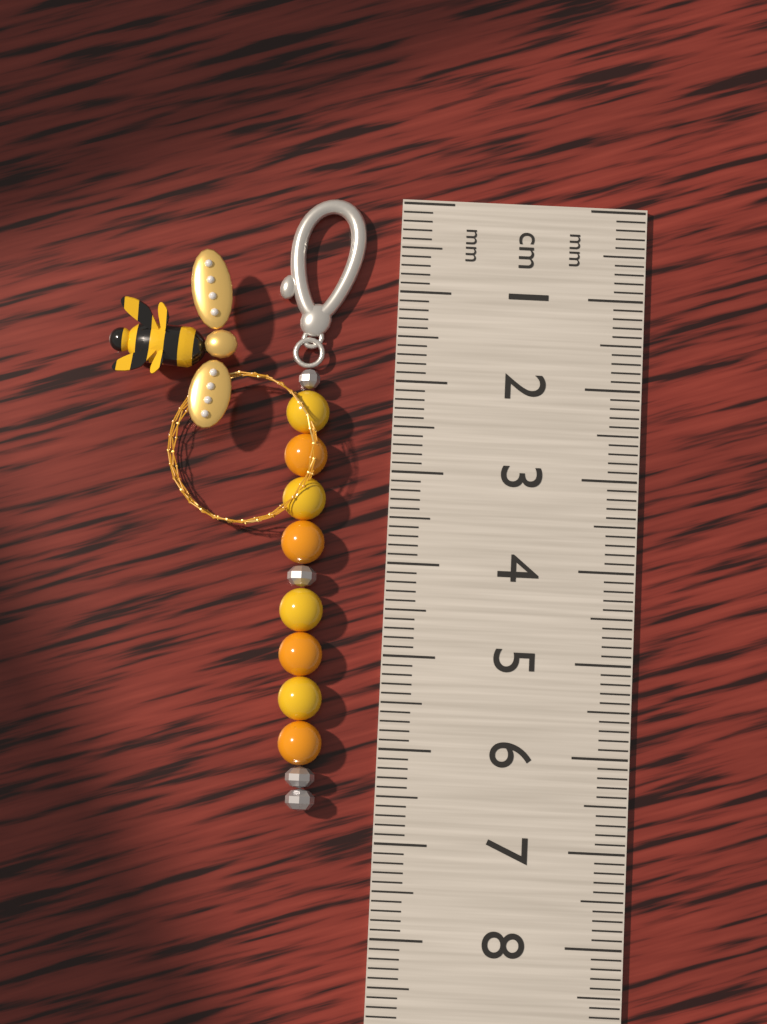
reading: 6.7 cm
